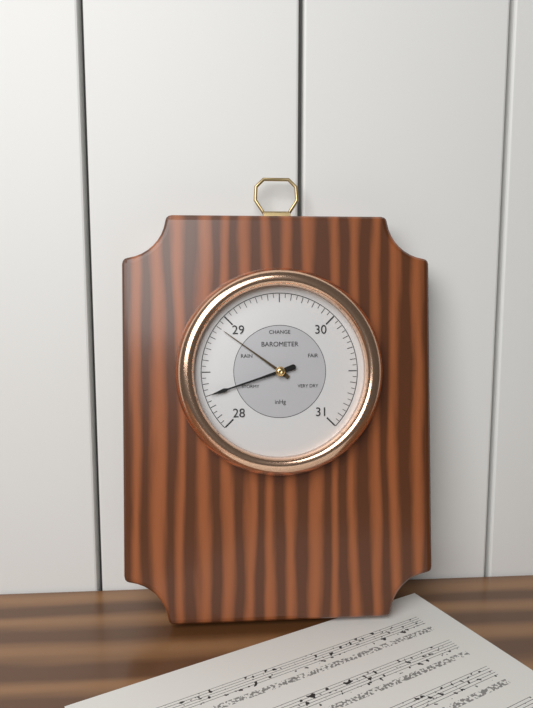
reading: 28.30 inHg
